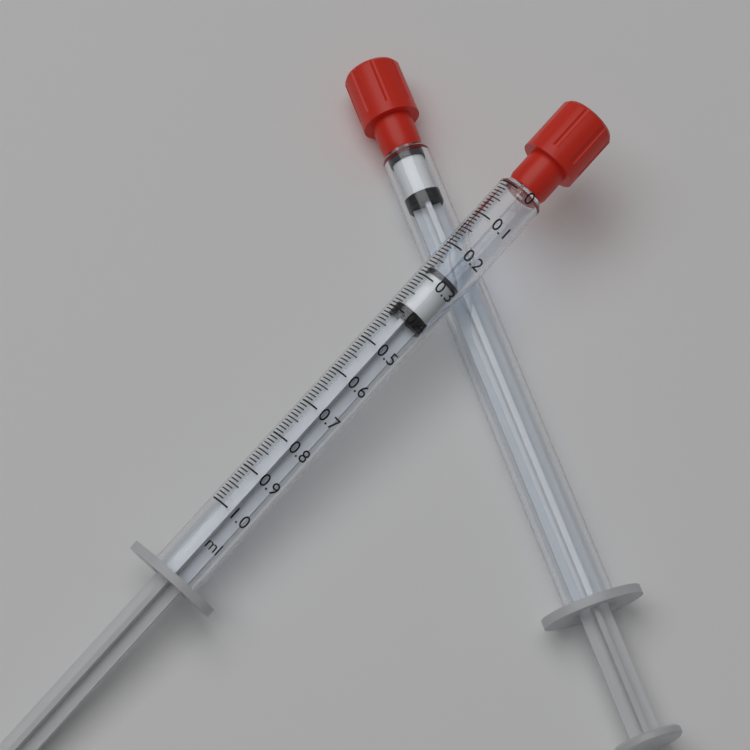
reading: 0.27 ml
